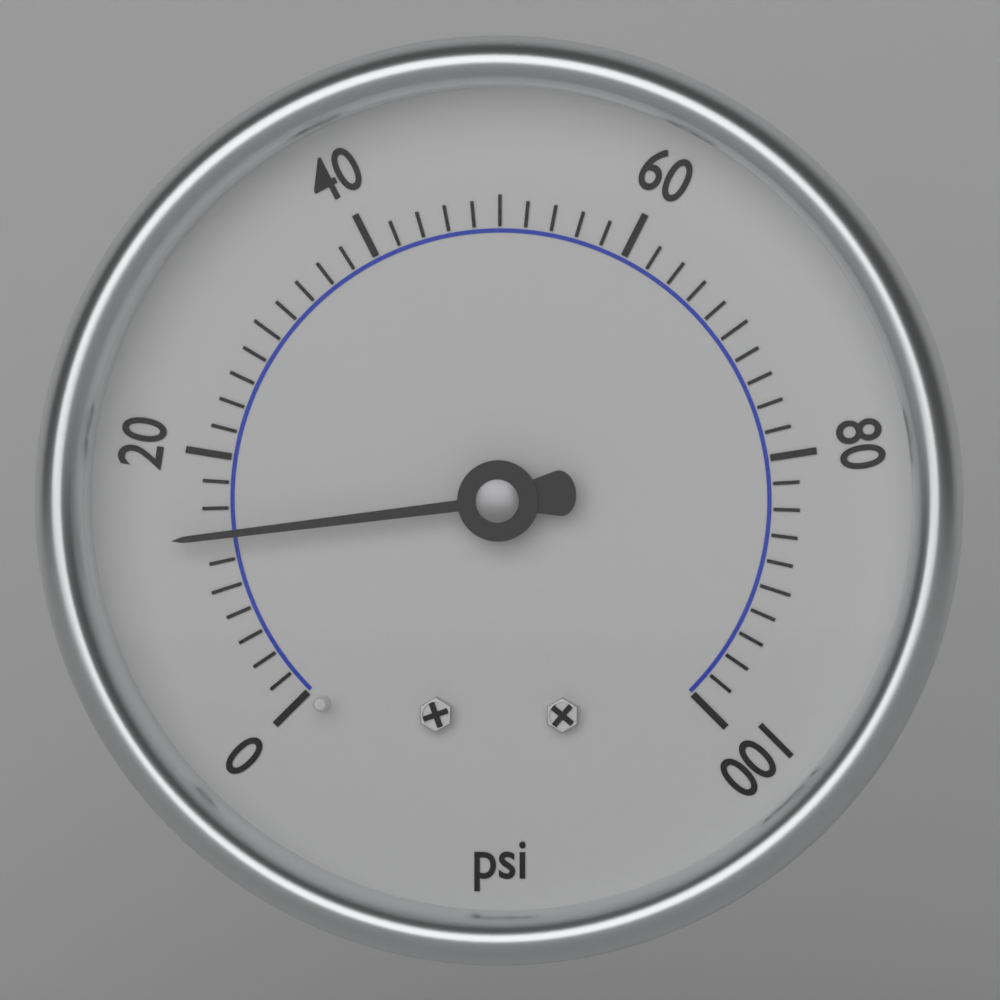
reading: 14 psi
